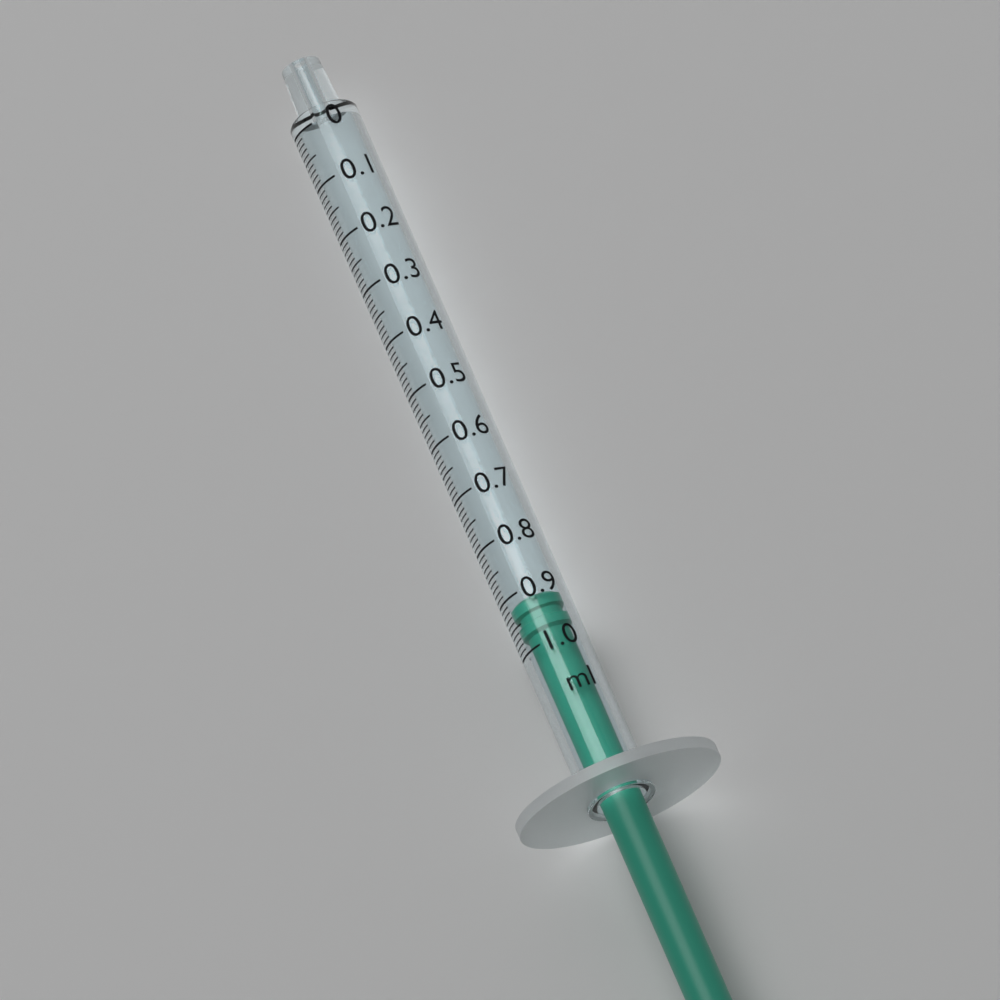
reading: 0.91 ml
